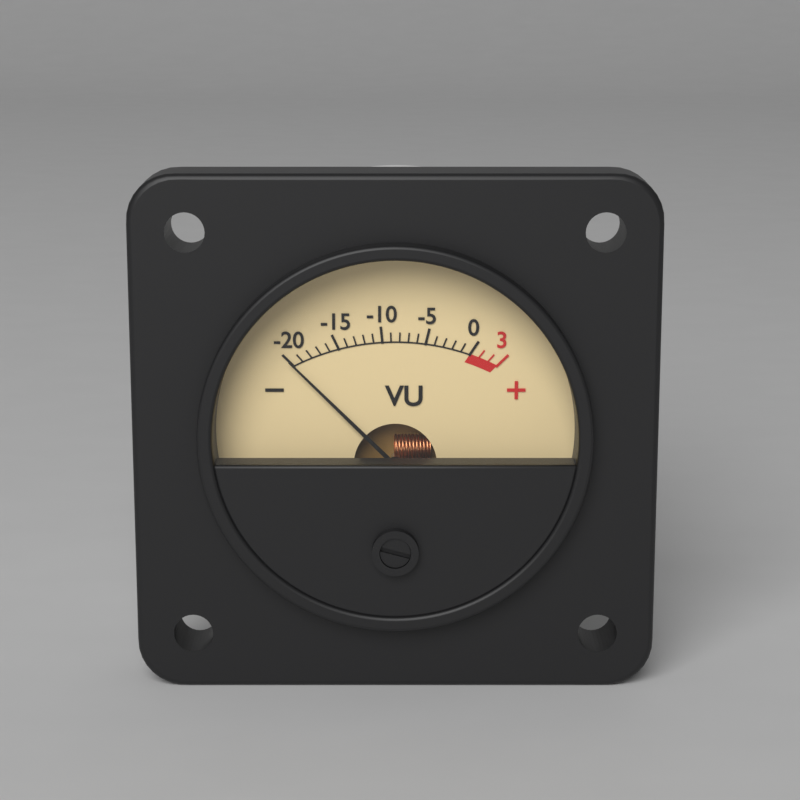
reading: -20 VU
